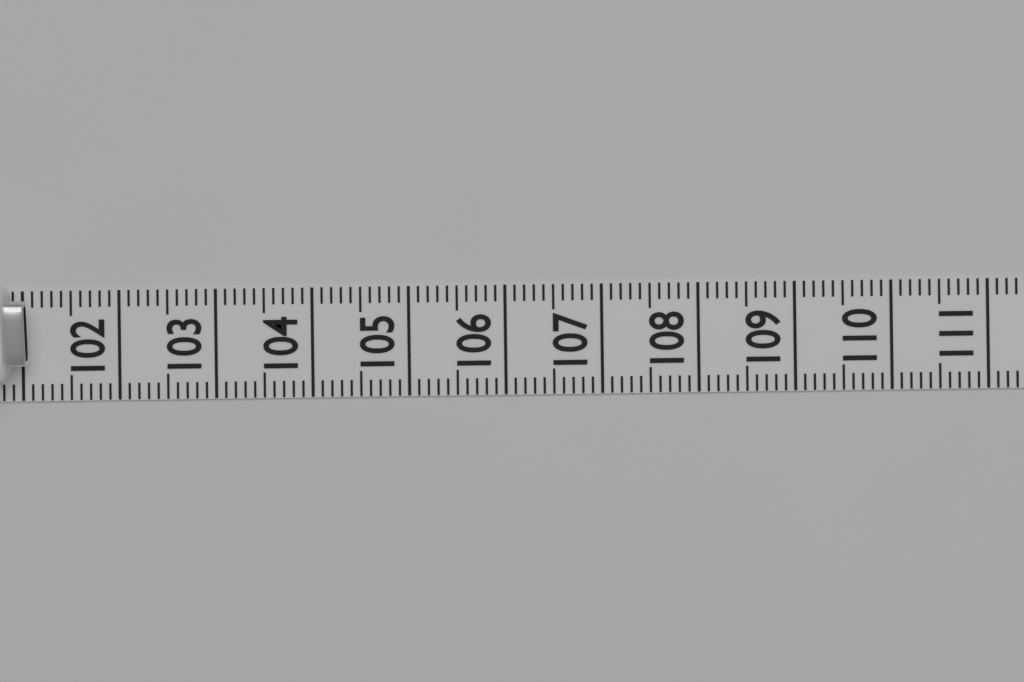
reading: 101.1 (no unit)
